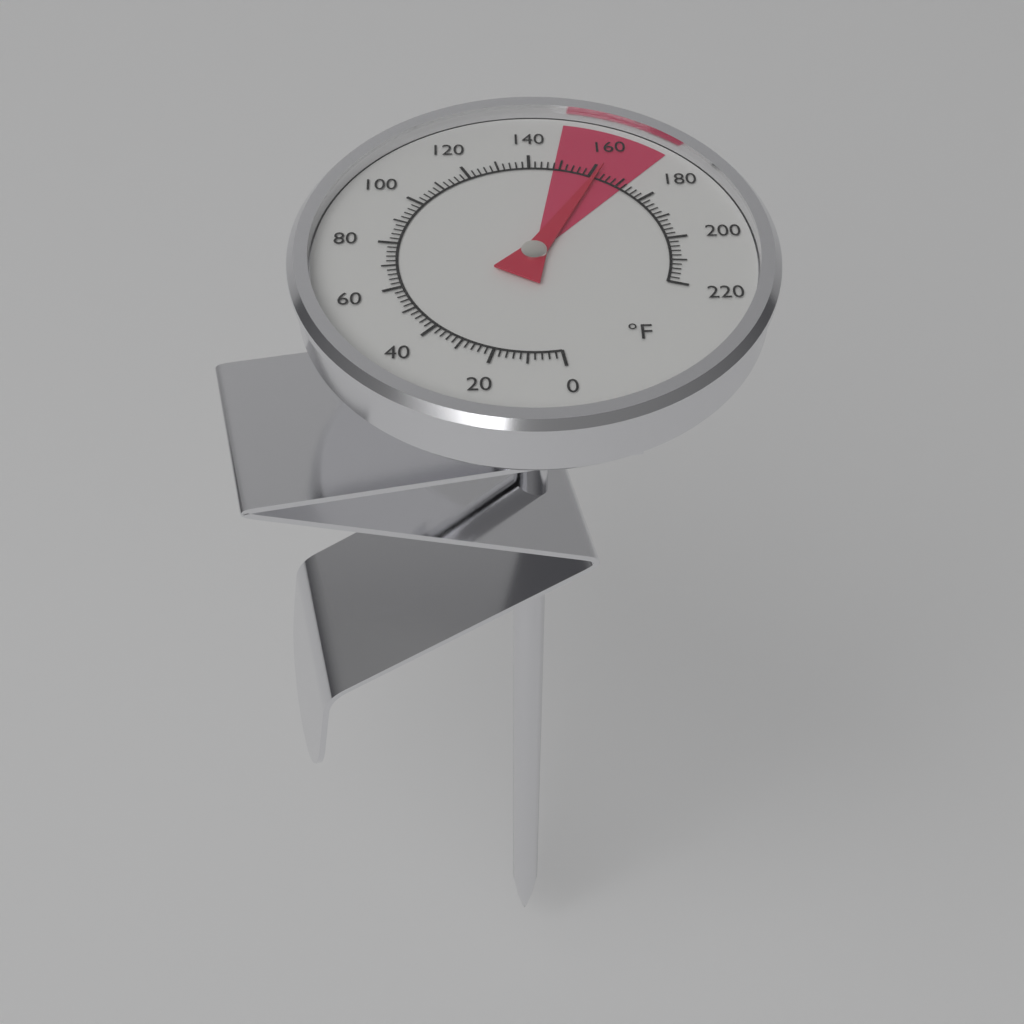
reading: 162 °F
